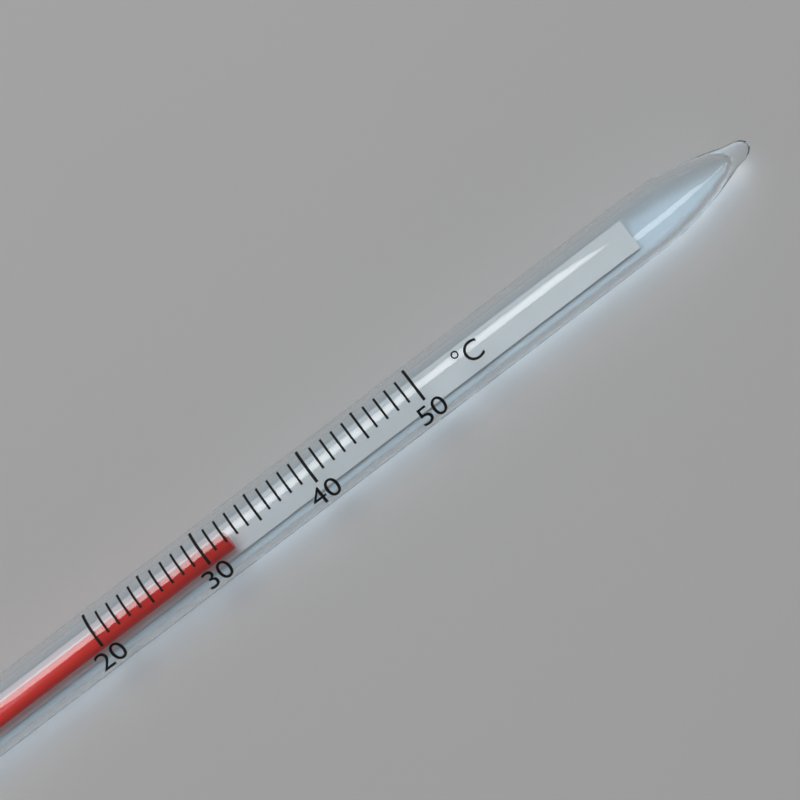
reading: 32 °C
